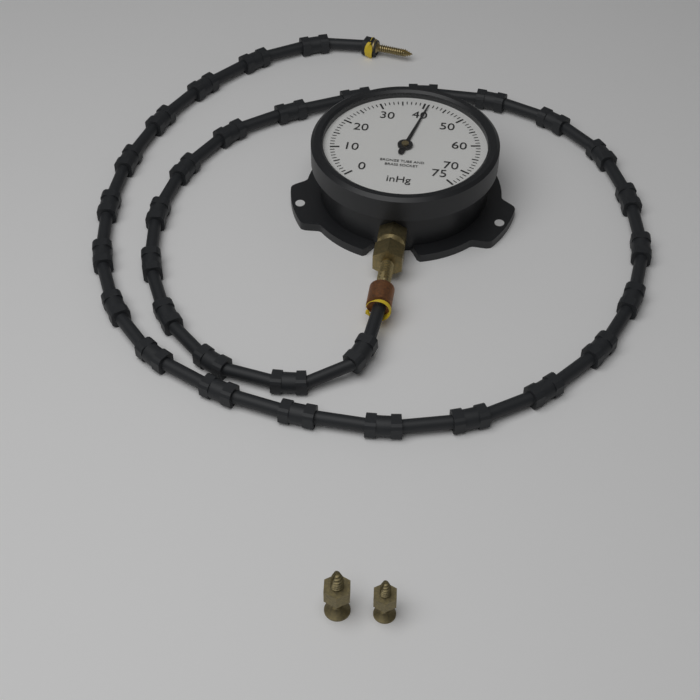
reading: 41 inHg
